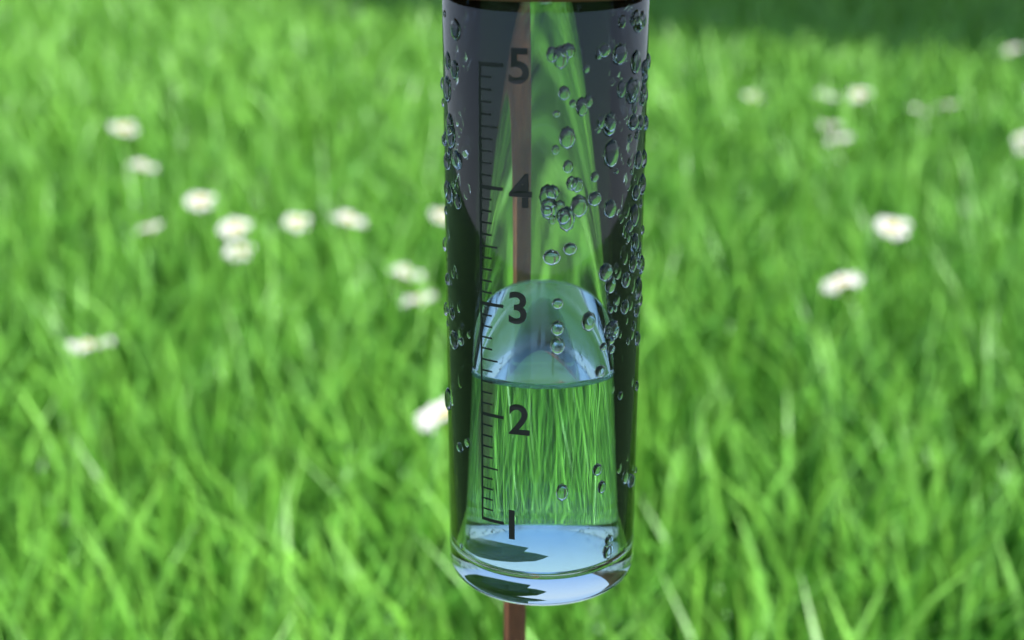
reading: 2.3 (no unit)
